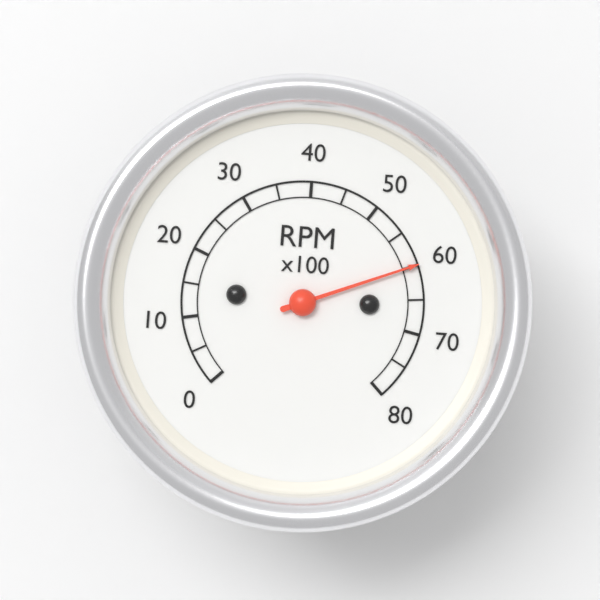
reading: 60 RPM x100
